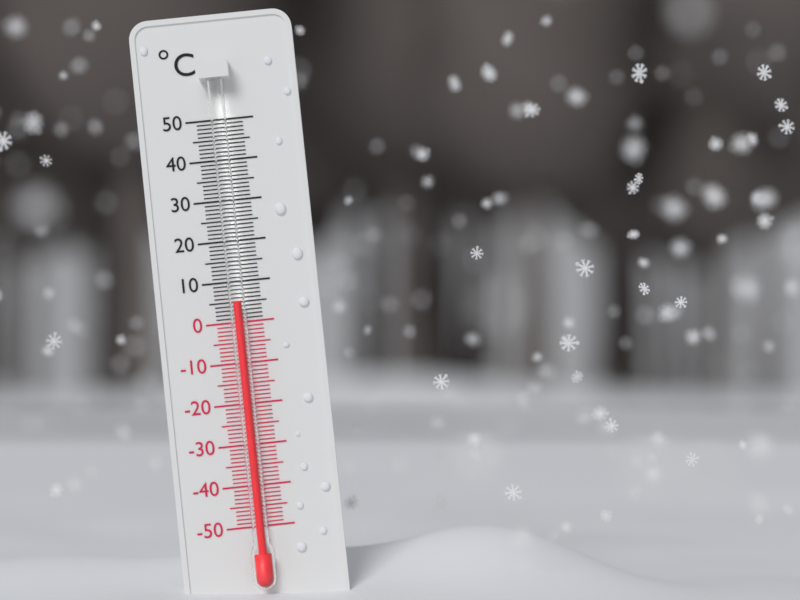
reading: 5 °C
